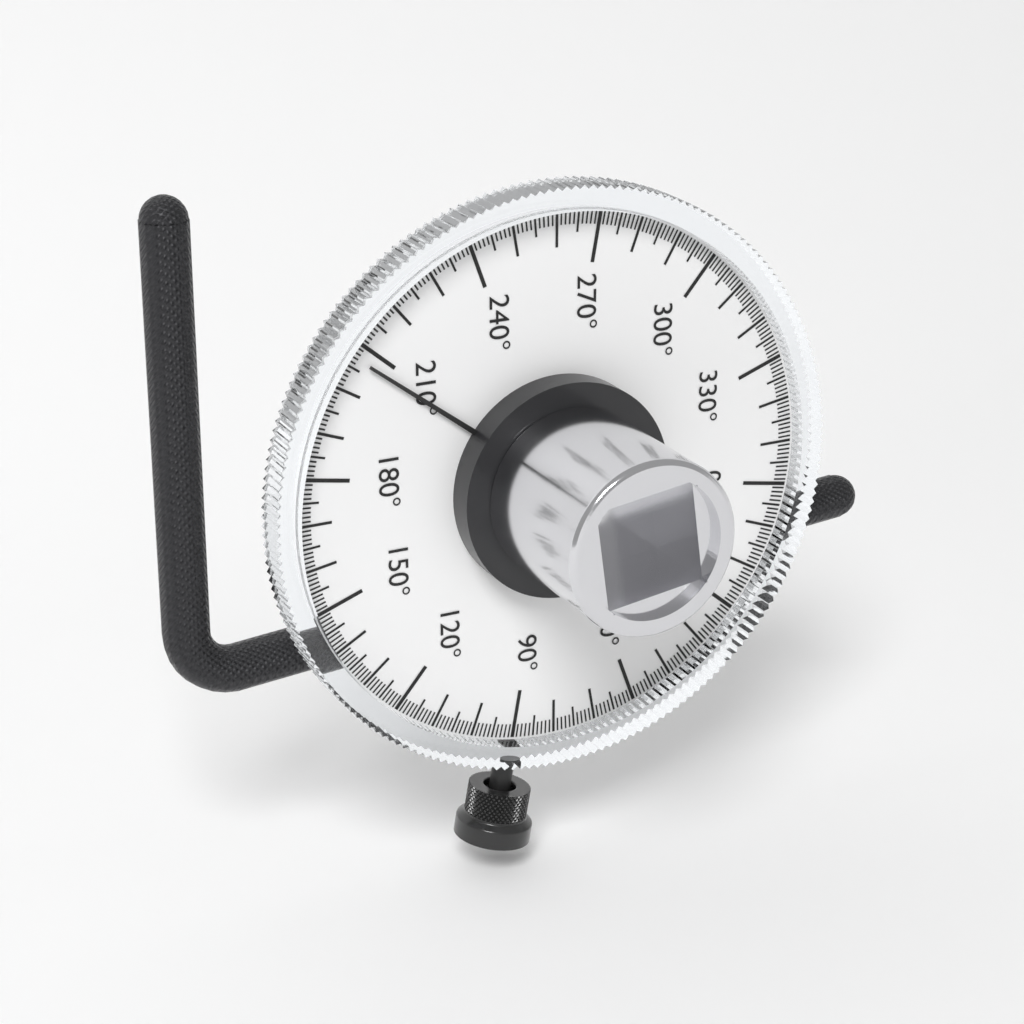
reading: 207 °
